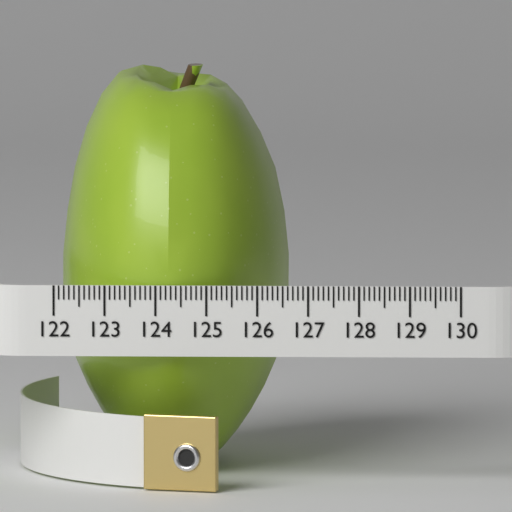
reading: 126.5 (no unit)
